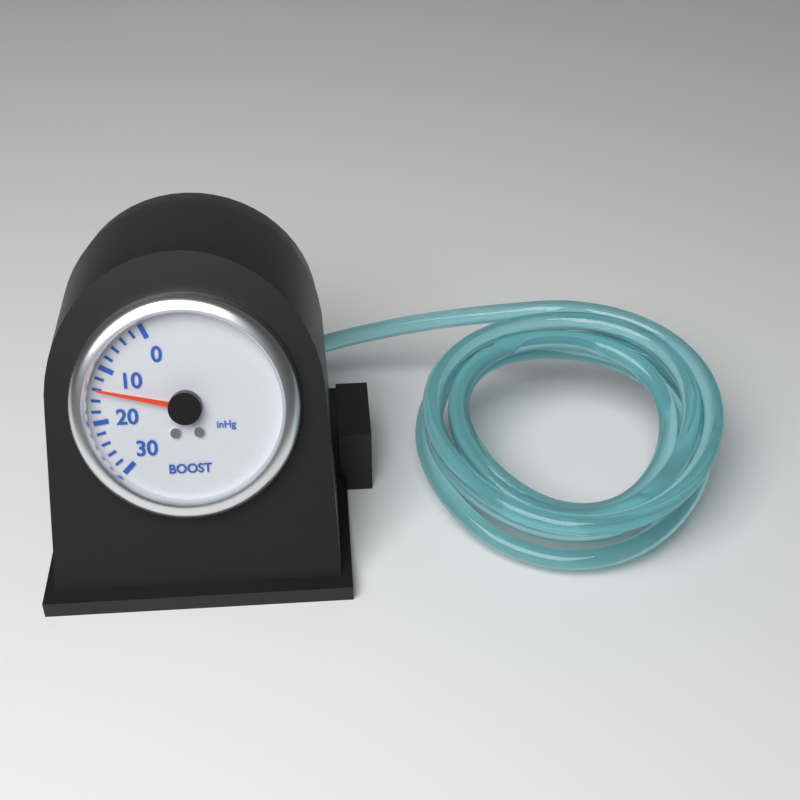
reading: 14 inHg
